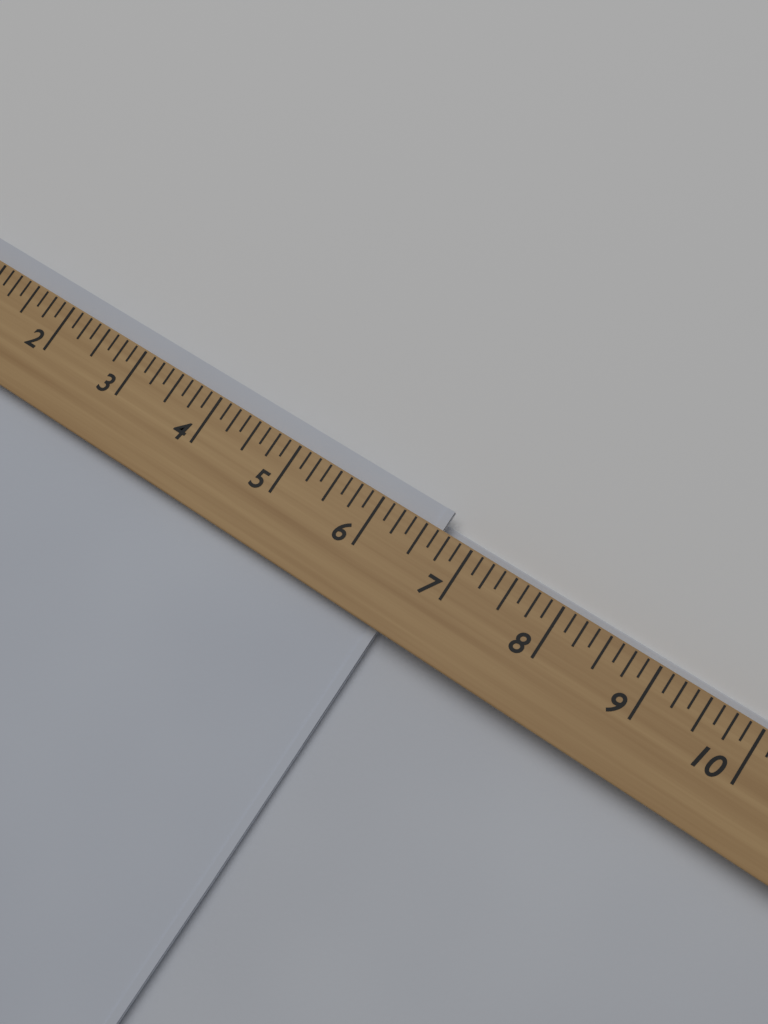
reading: 6.625 (no unit)
